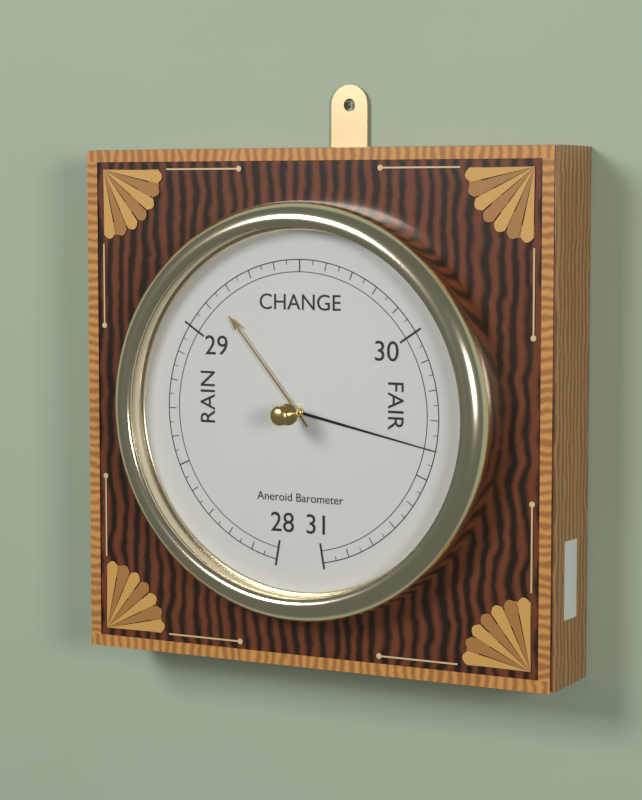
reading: 30.40 inHg
